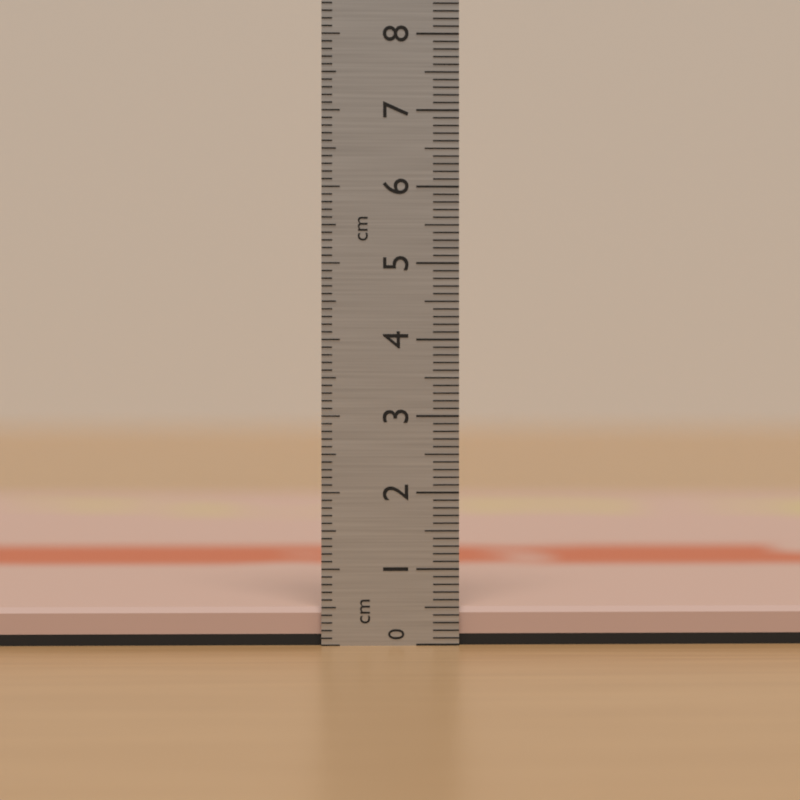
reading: 0.5 cm
